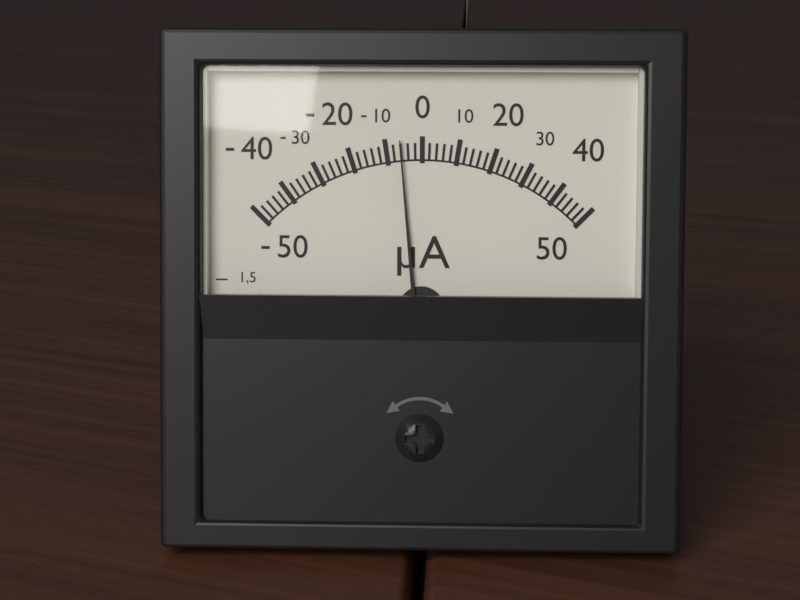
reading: -6 µA
